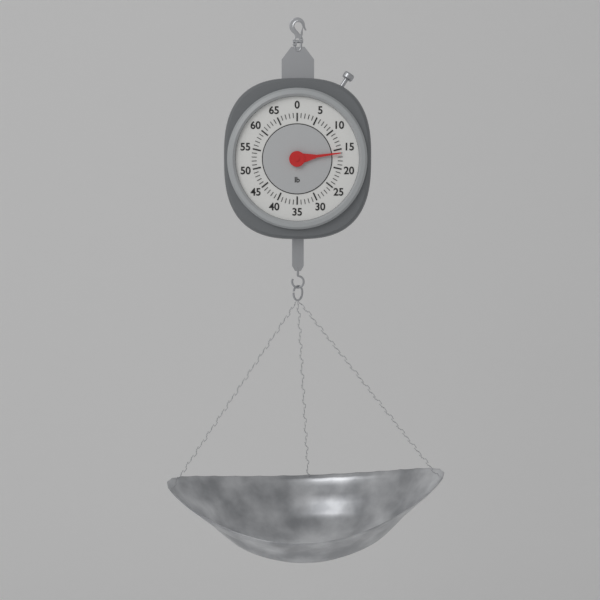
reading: 16 lb
